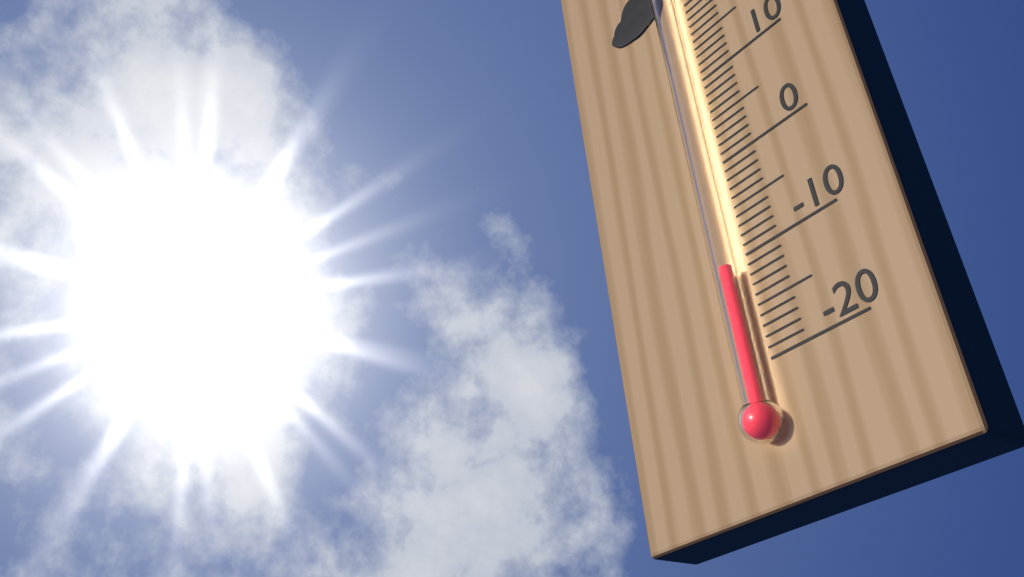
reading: -11 °C
